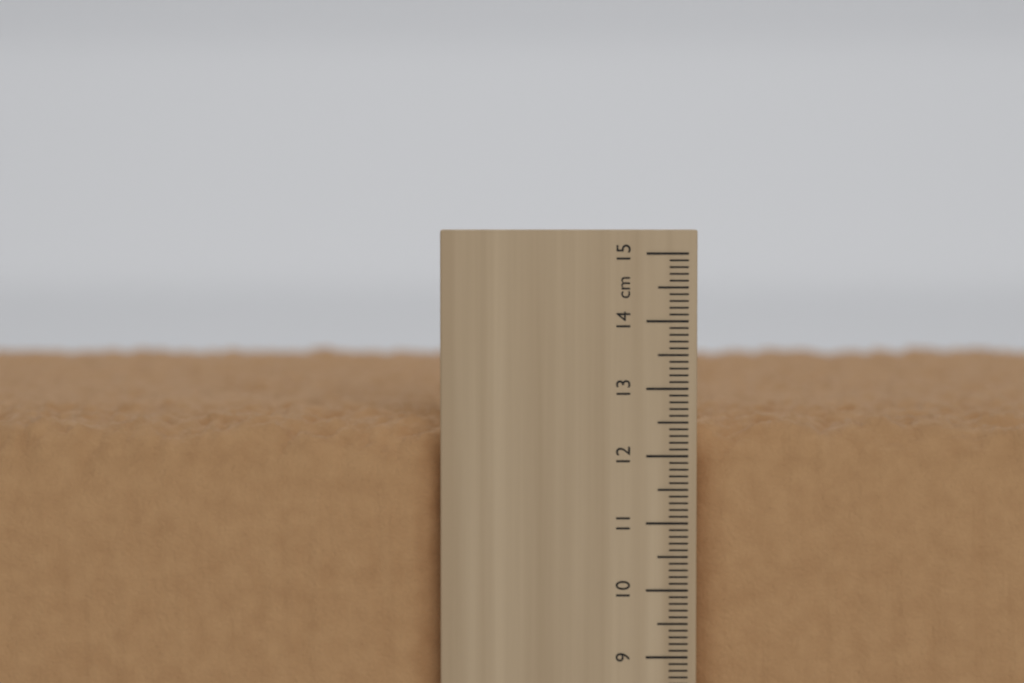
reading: 12.6 cm
